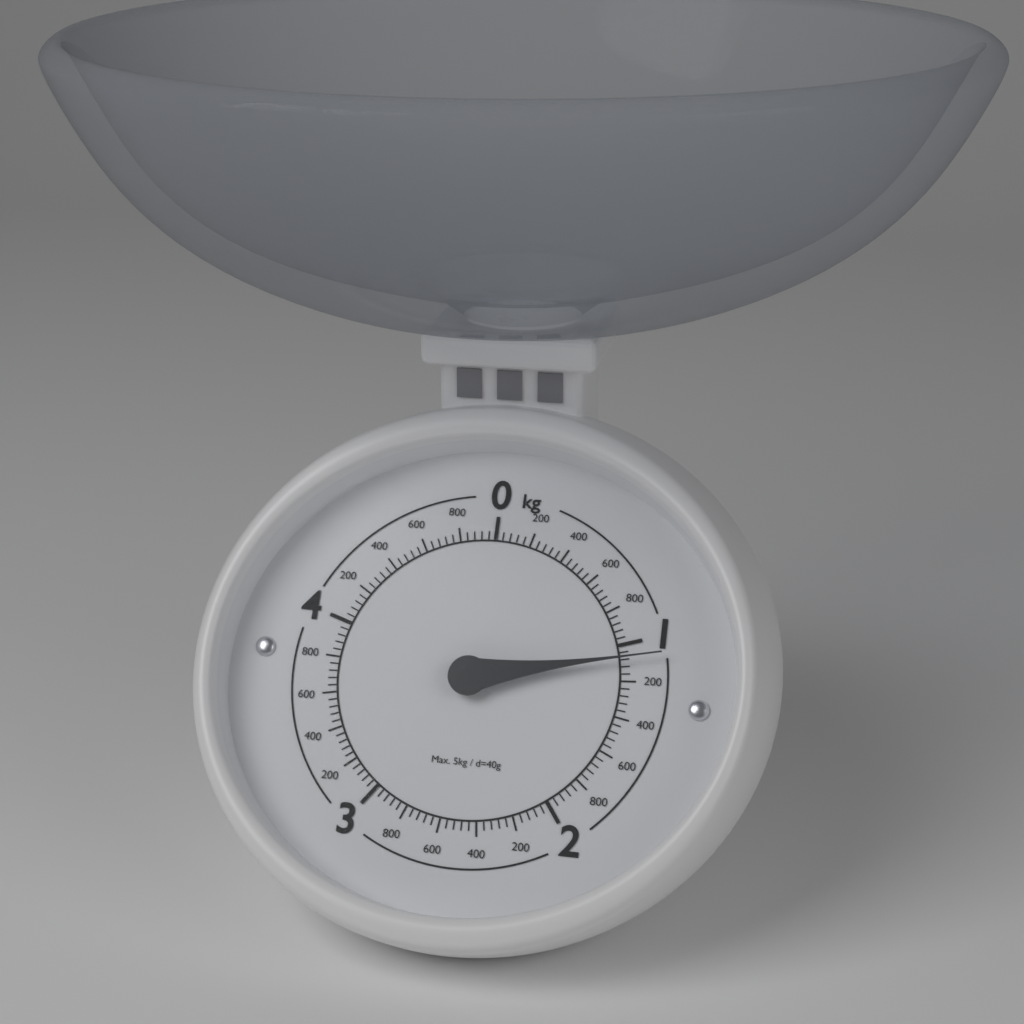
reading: 1.08 kg
